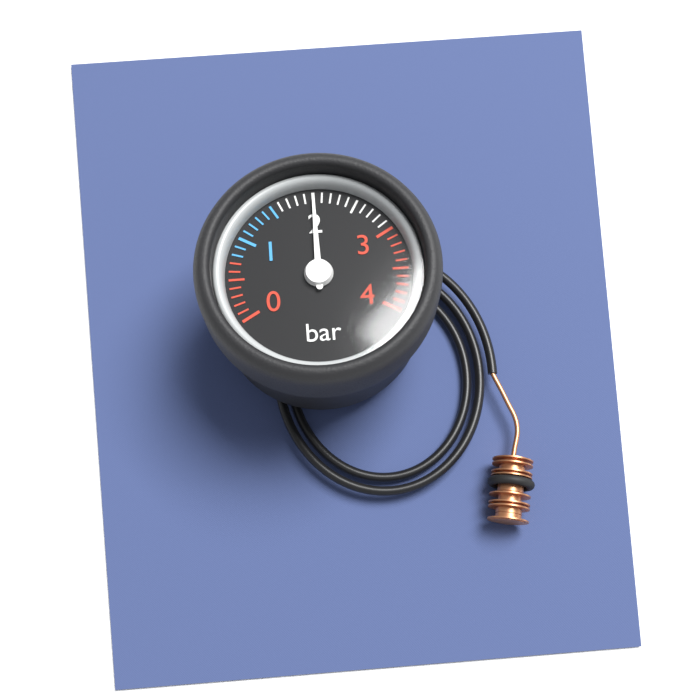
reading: 2.0 bar
